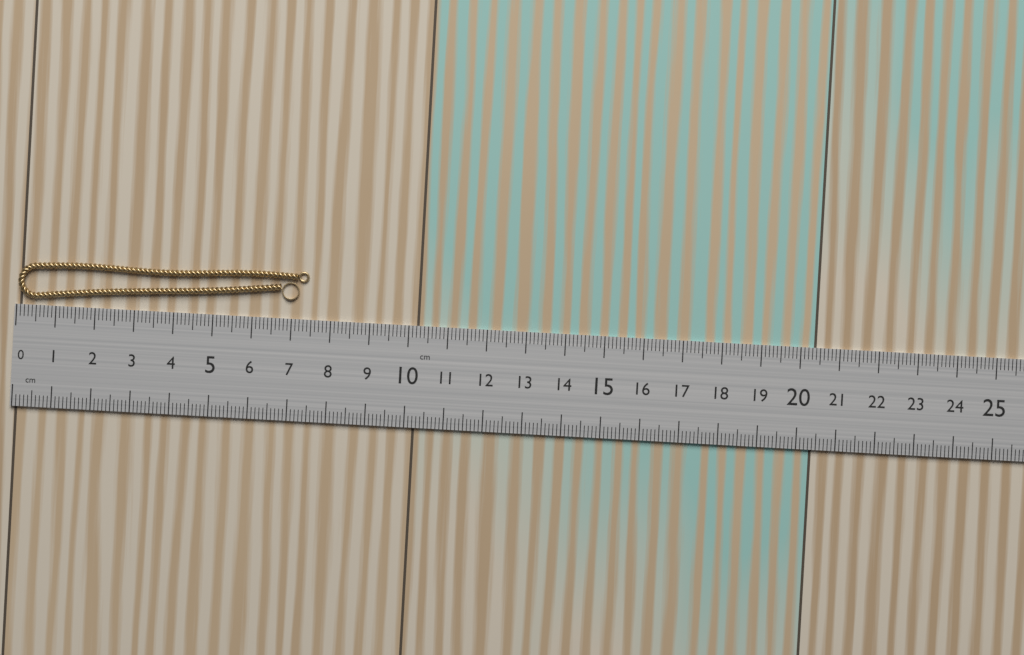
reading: 7.4 cm
